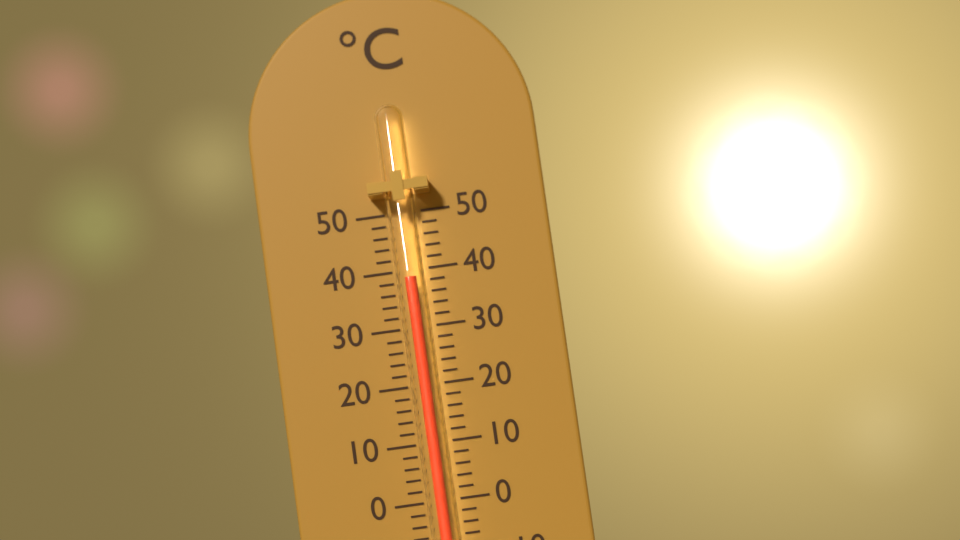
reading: 38.5 °C
